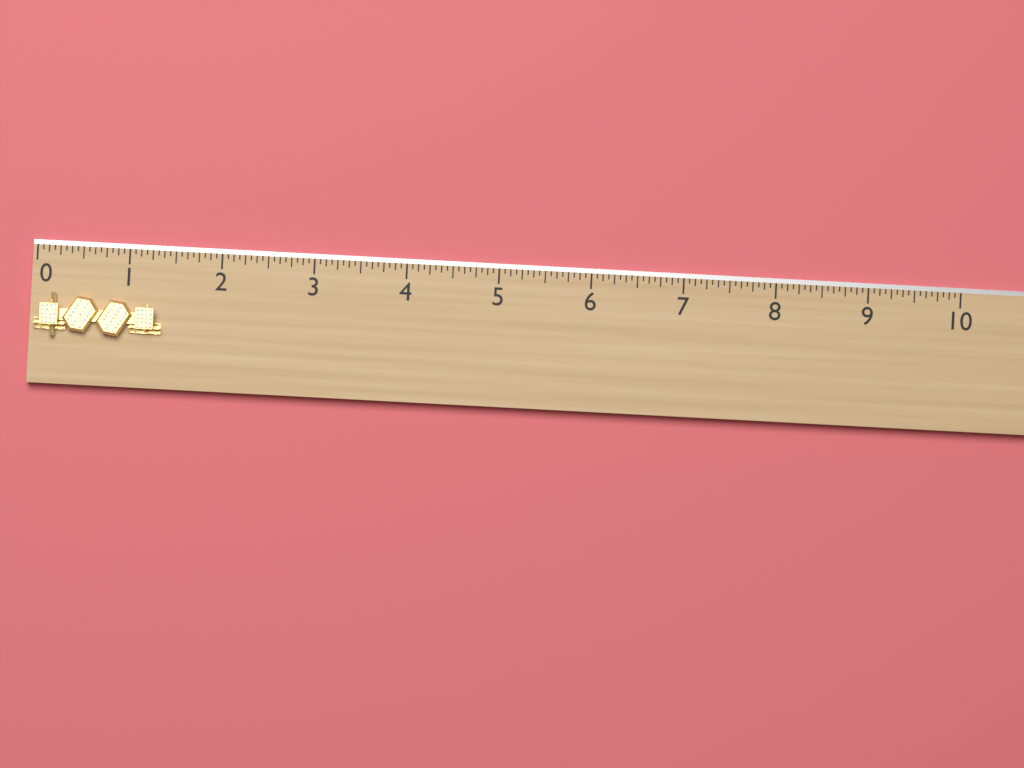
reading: 1.3750 (no unit)
